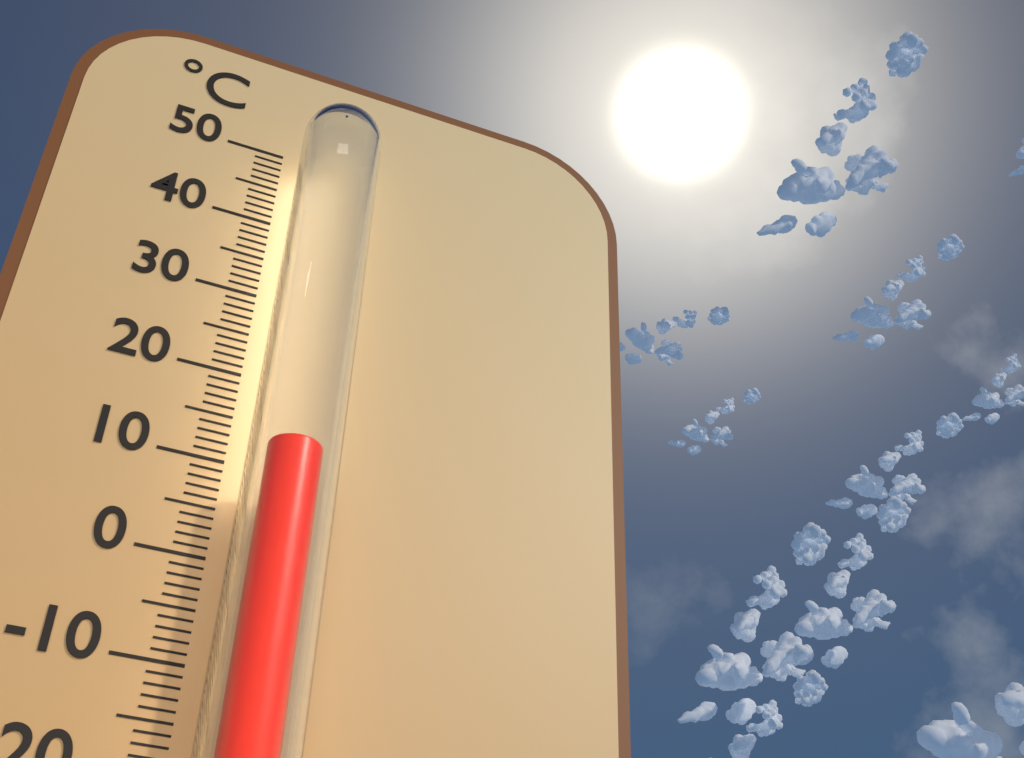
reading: 9 °C
